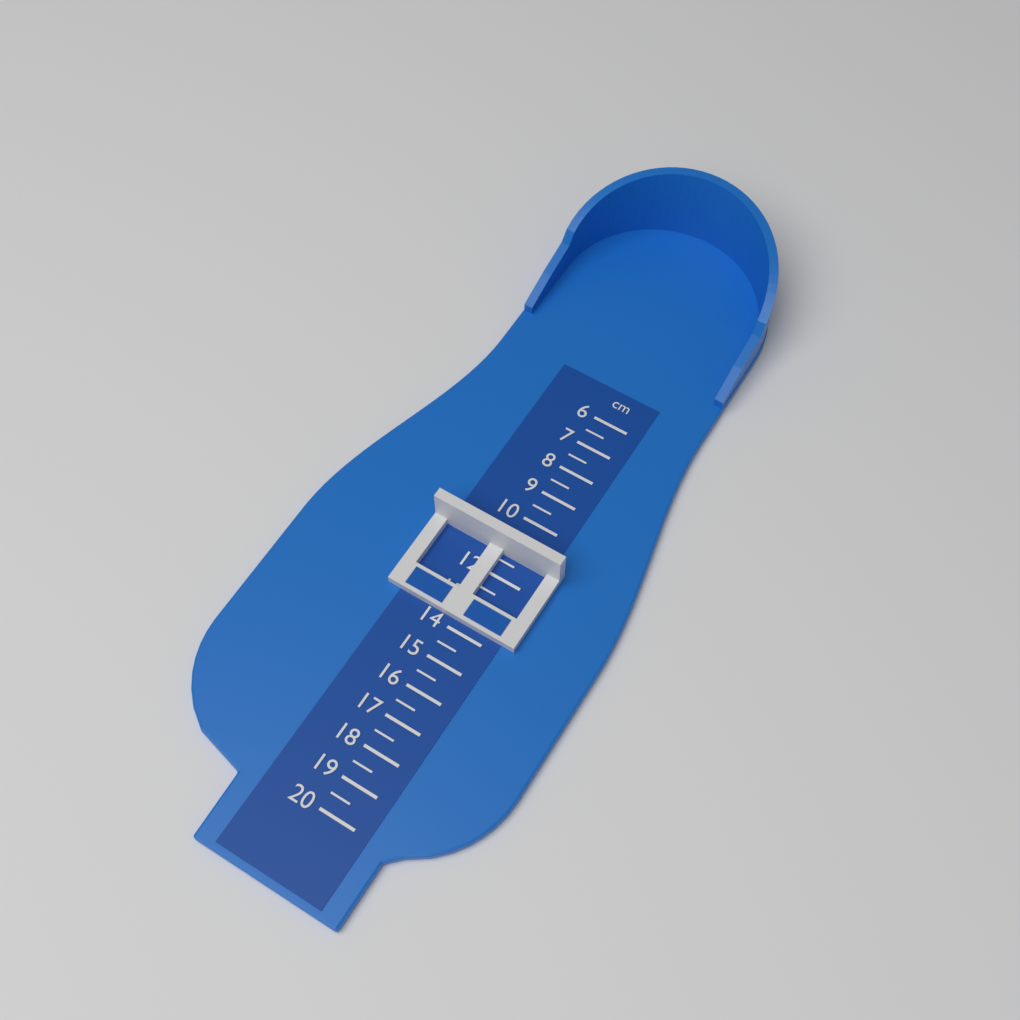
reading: 11.0 cm
